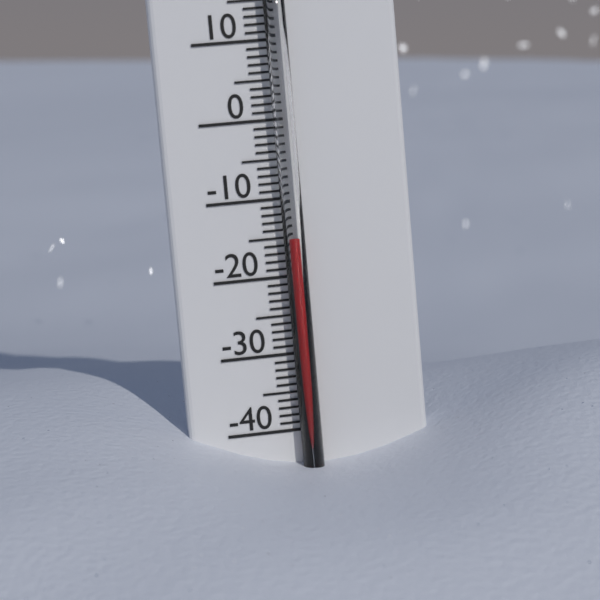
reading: -15 °C
